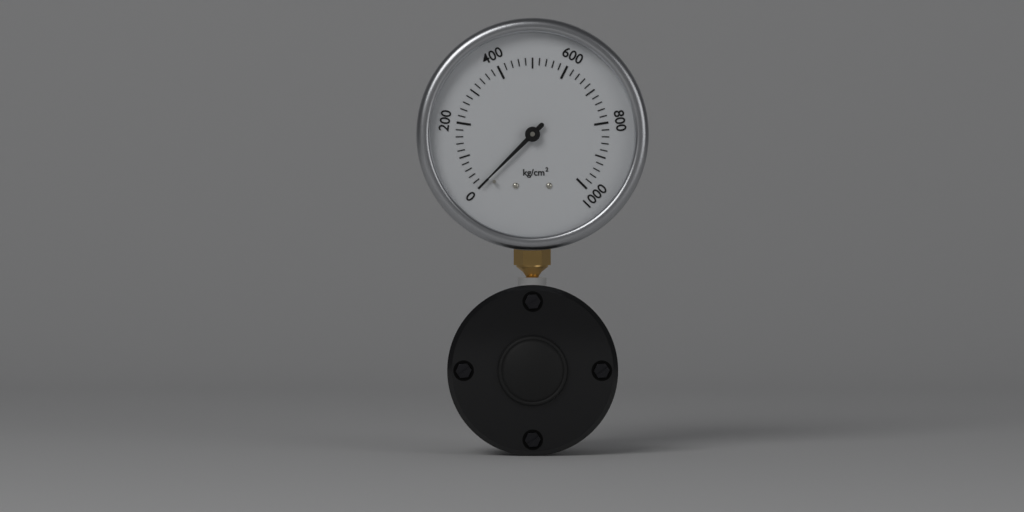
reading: 0 kg/cm²
